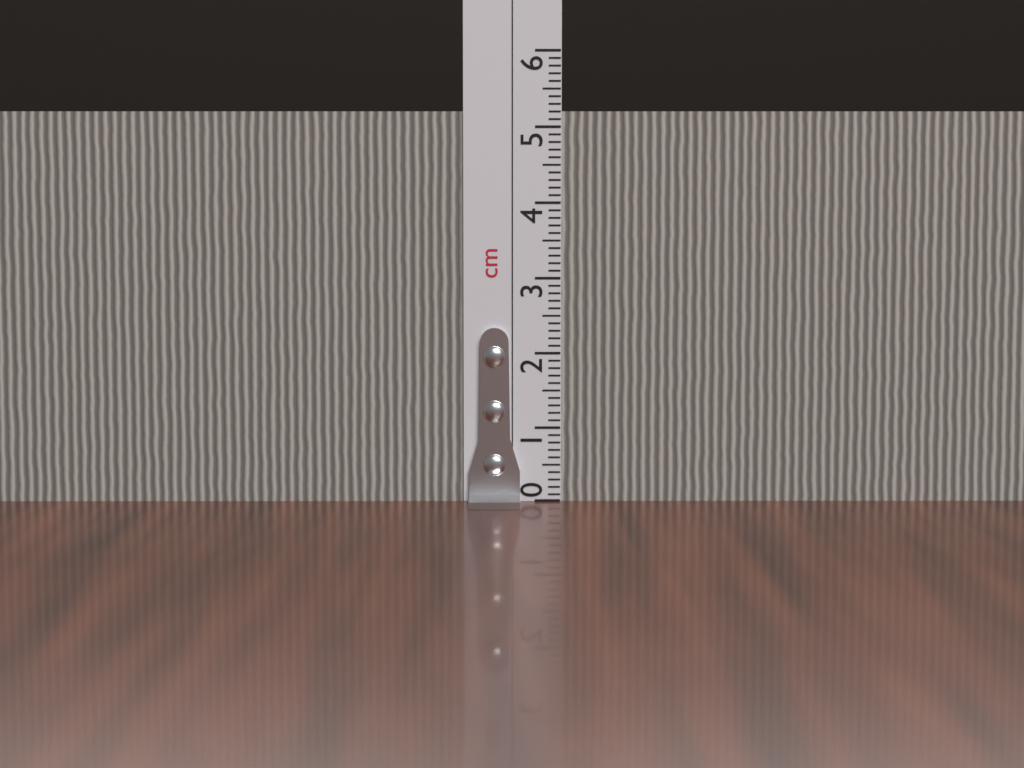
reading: 5.2 cm
